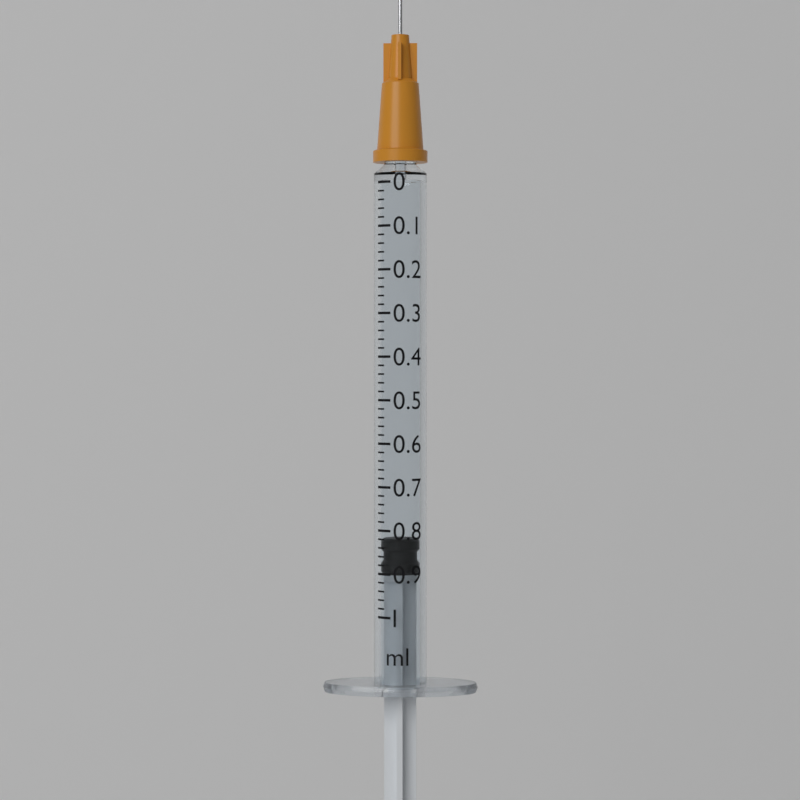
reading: 0.82 ml
